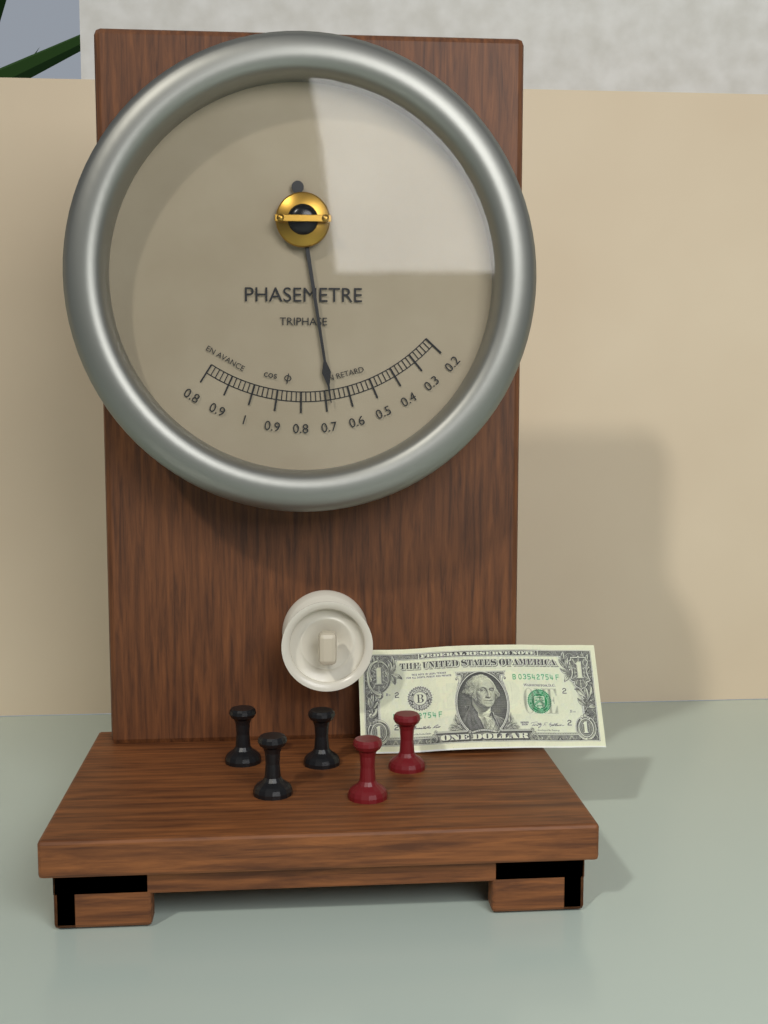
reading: 0.68 cos φ
